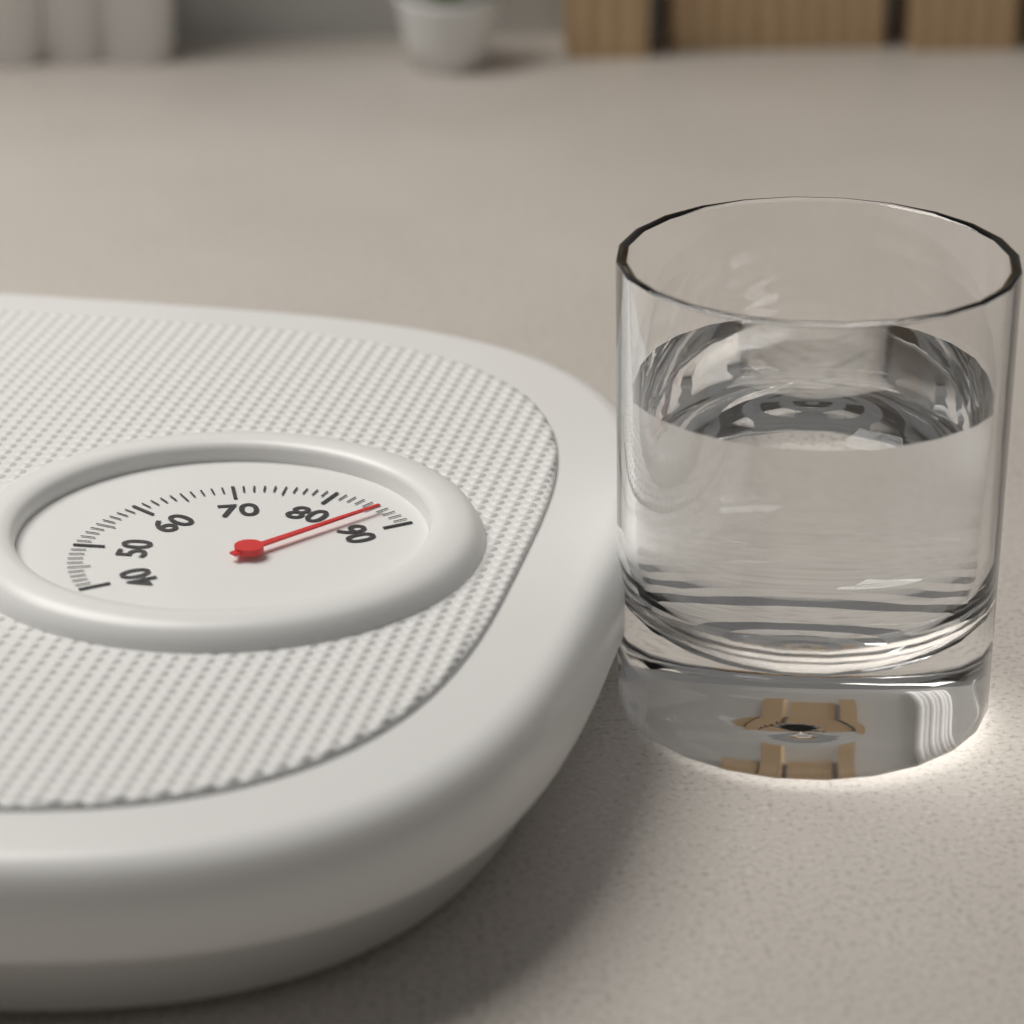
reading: 86 (no unit)
